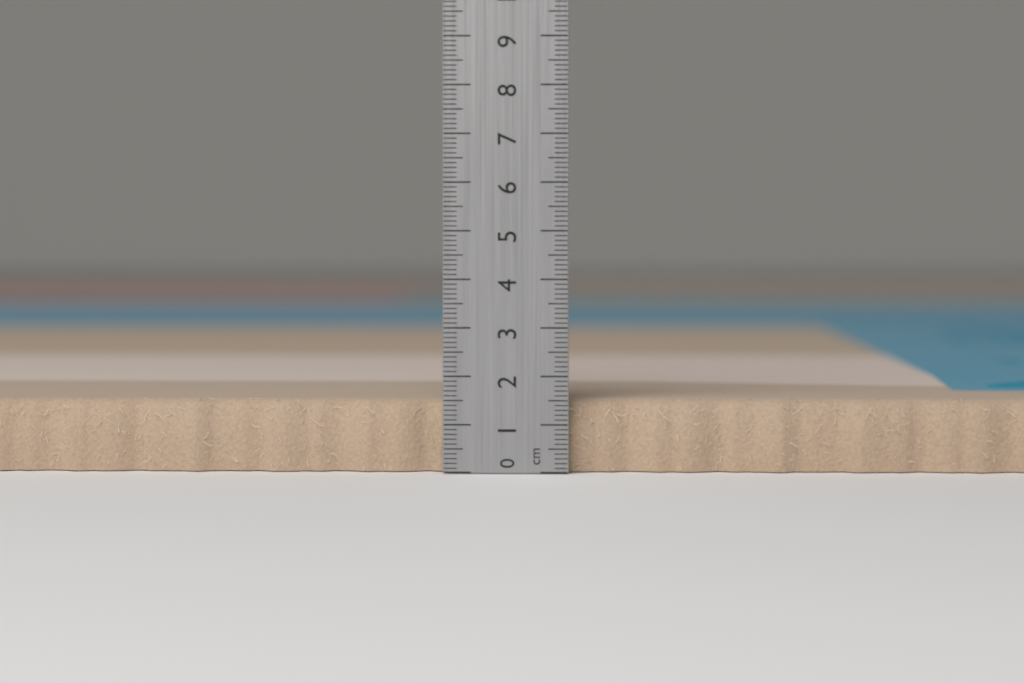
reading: 1.5 cm
